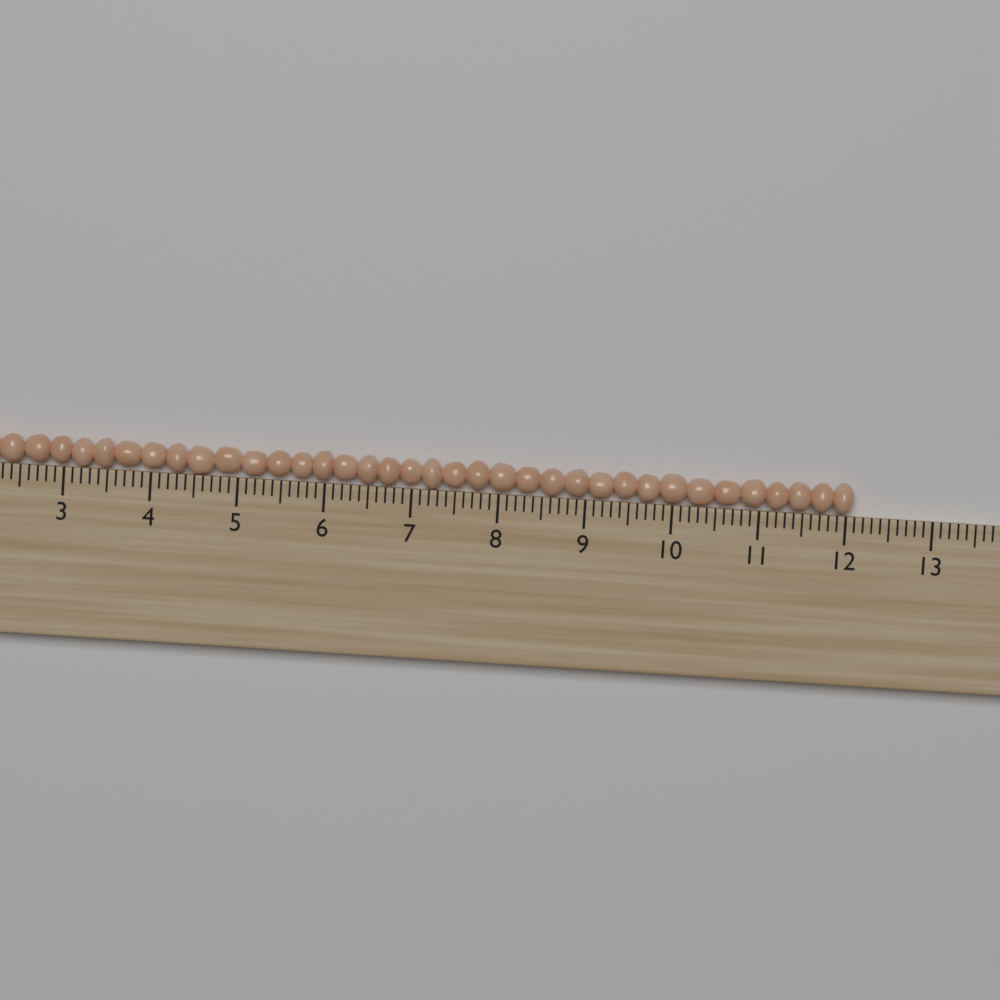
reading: 12.1 (no unit)
